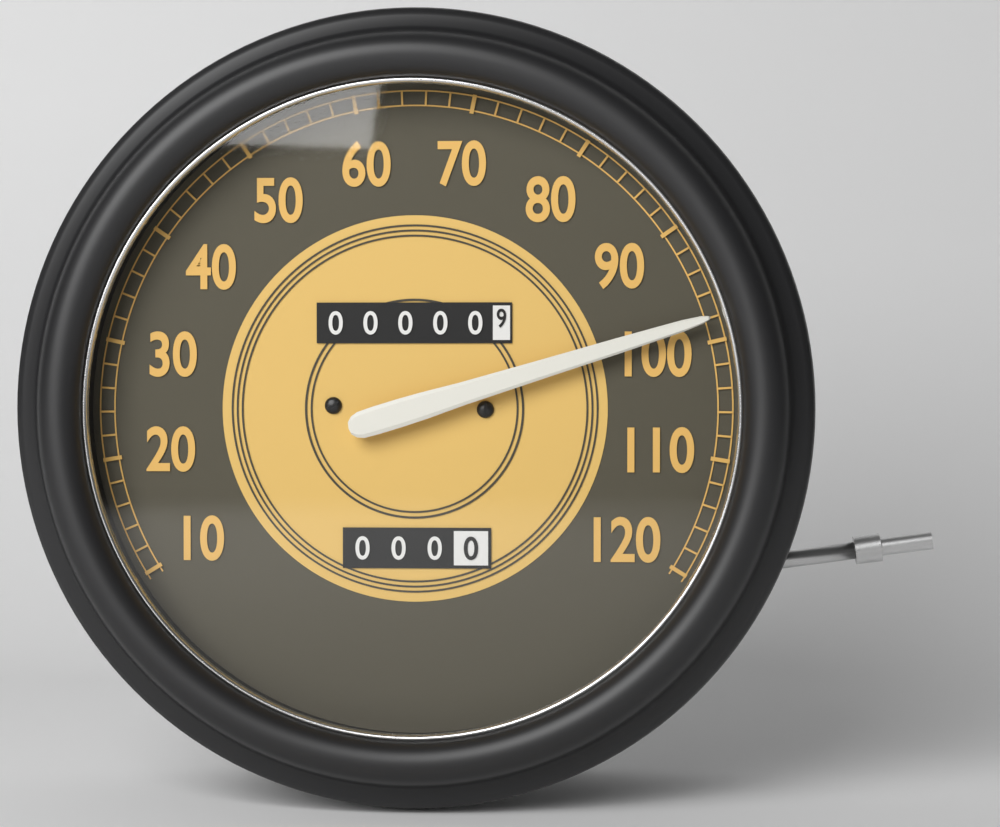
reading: 98 (no unit)
